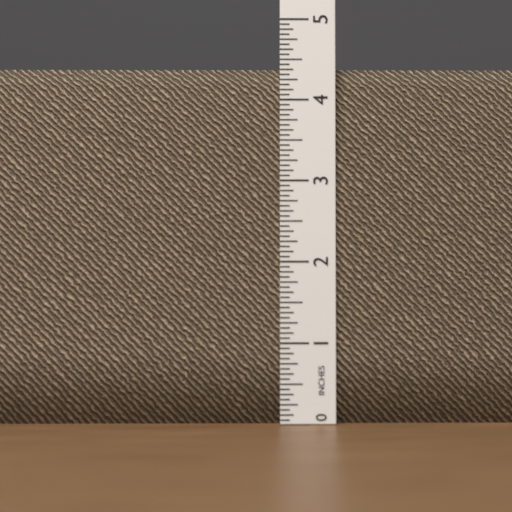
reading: 4.3750 in
